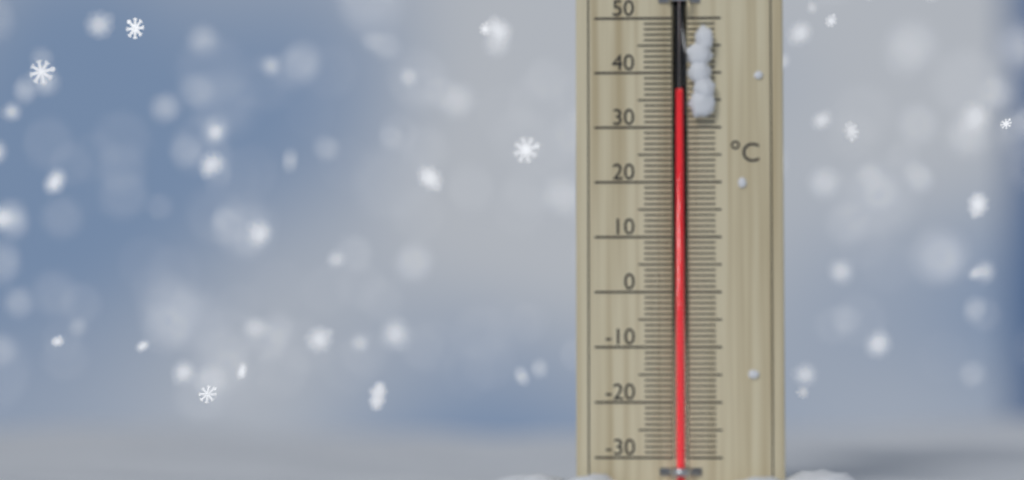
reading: 36 °C
